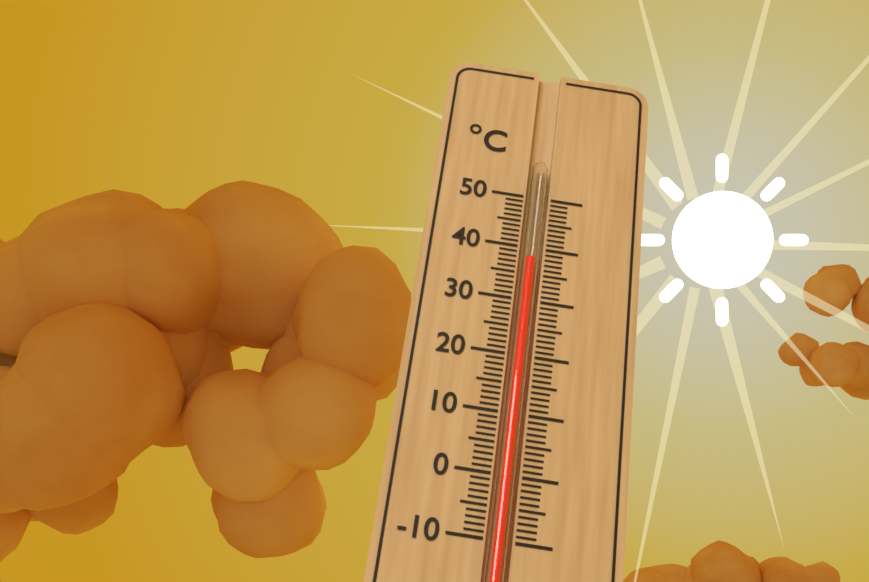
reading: 38 °C
